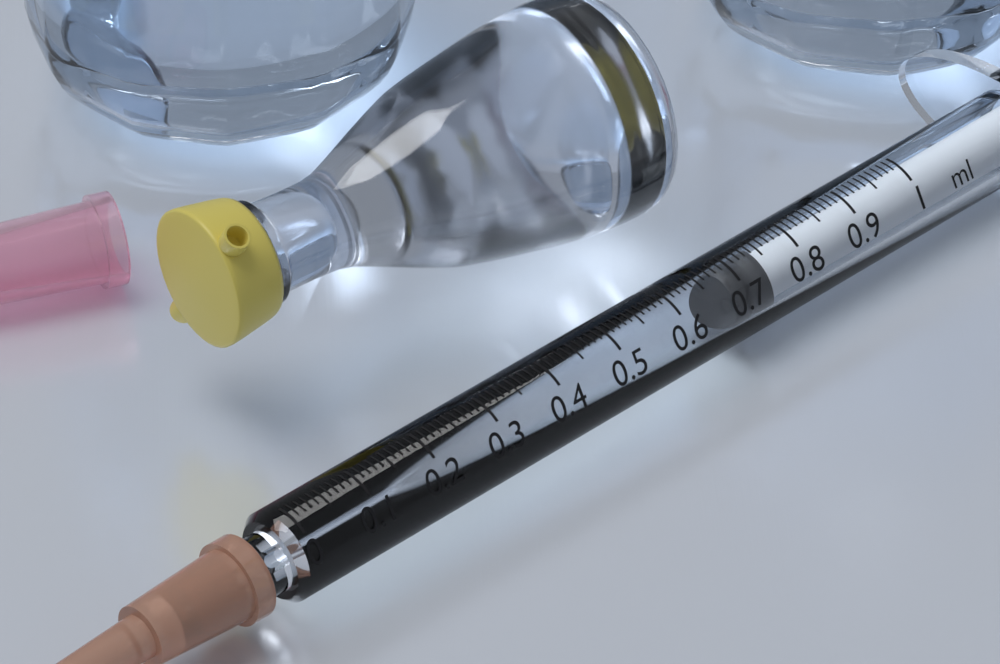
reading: 0.69 ml
